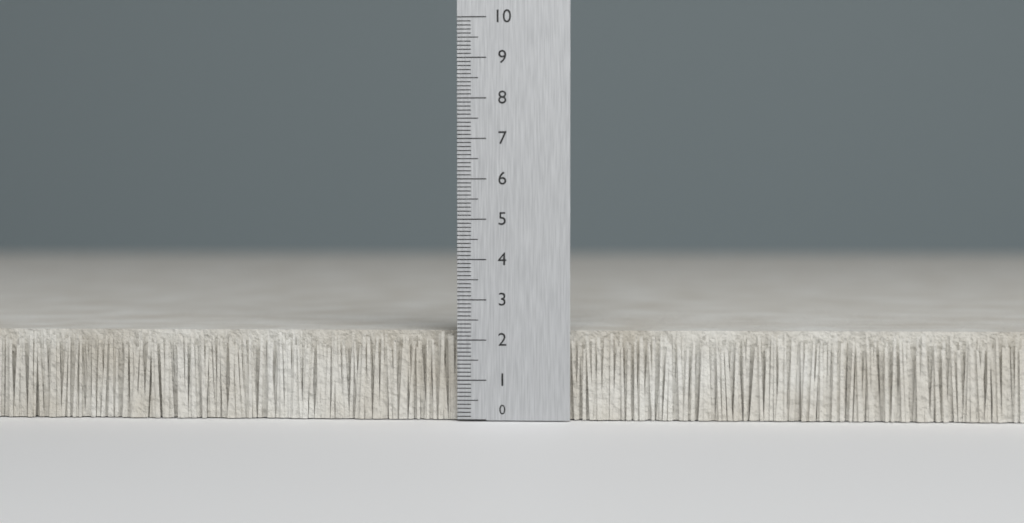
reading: 2.2 (no unit)
